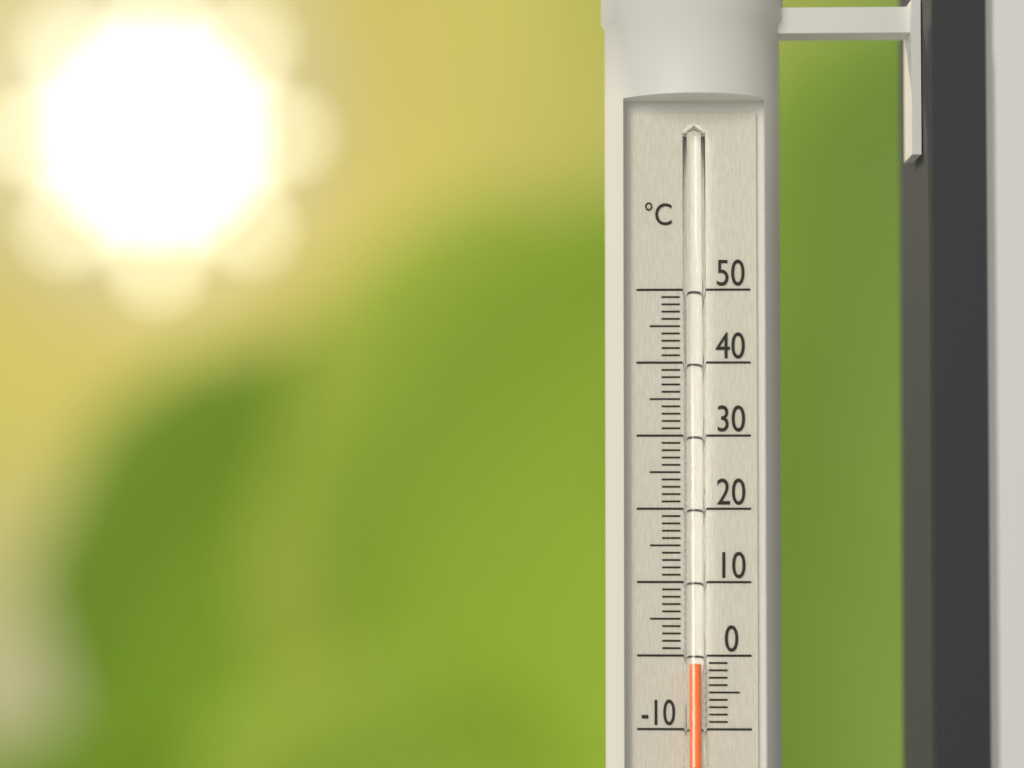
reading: -1 °C
